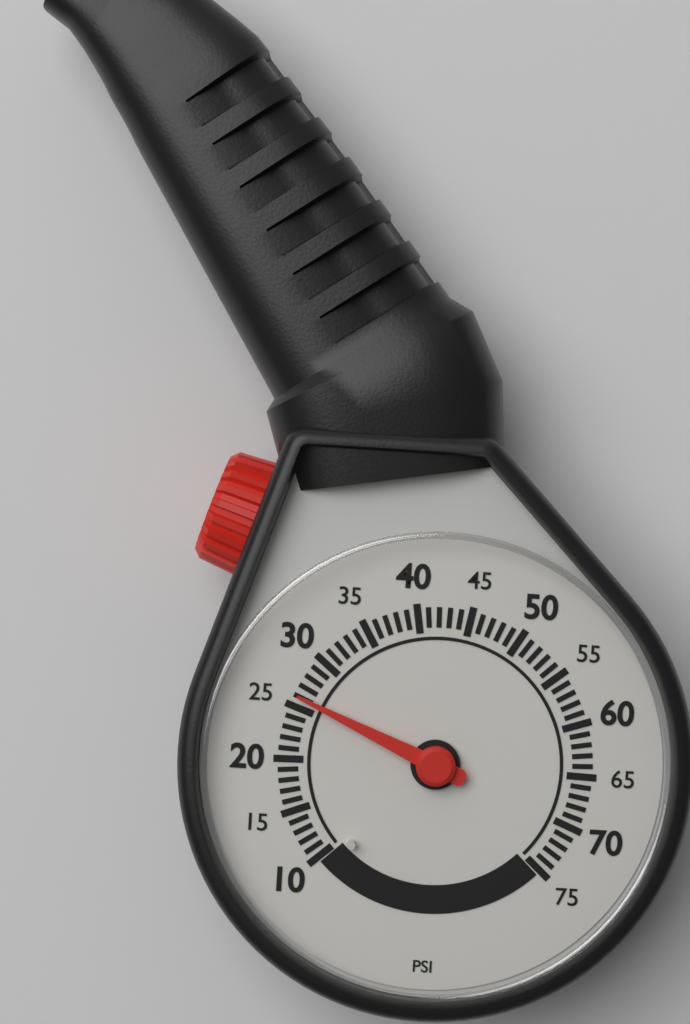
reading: 26 psi
